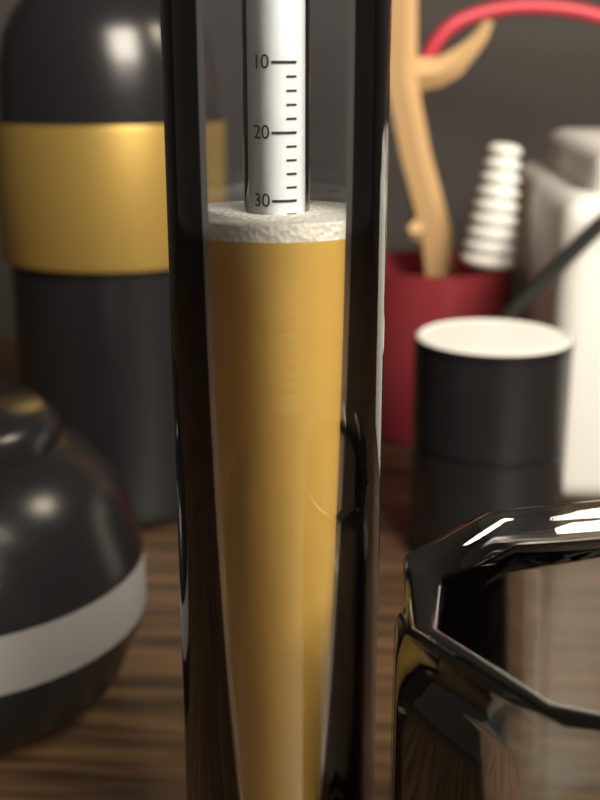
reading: 32 (no unit)
